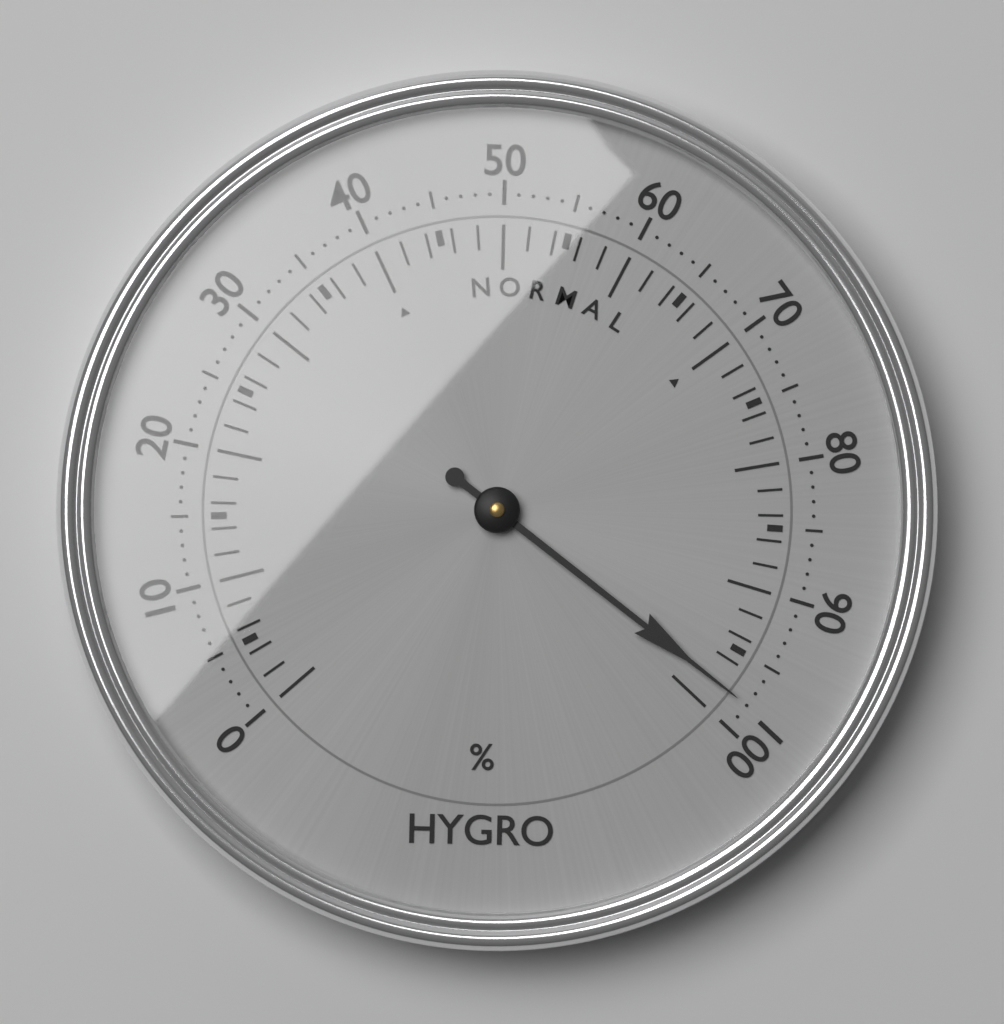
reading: 98 %
